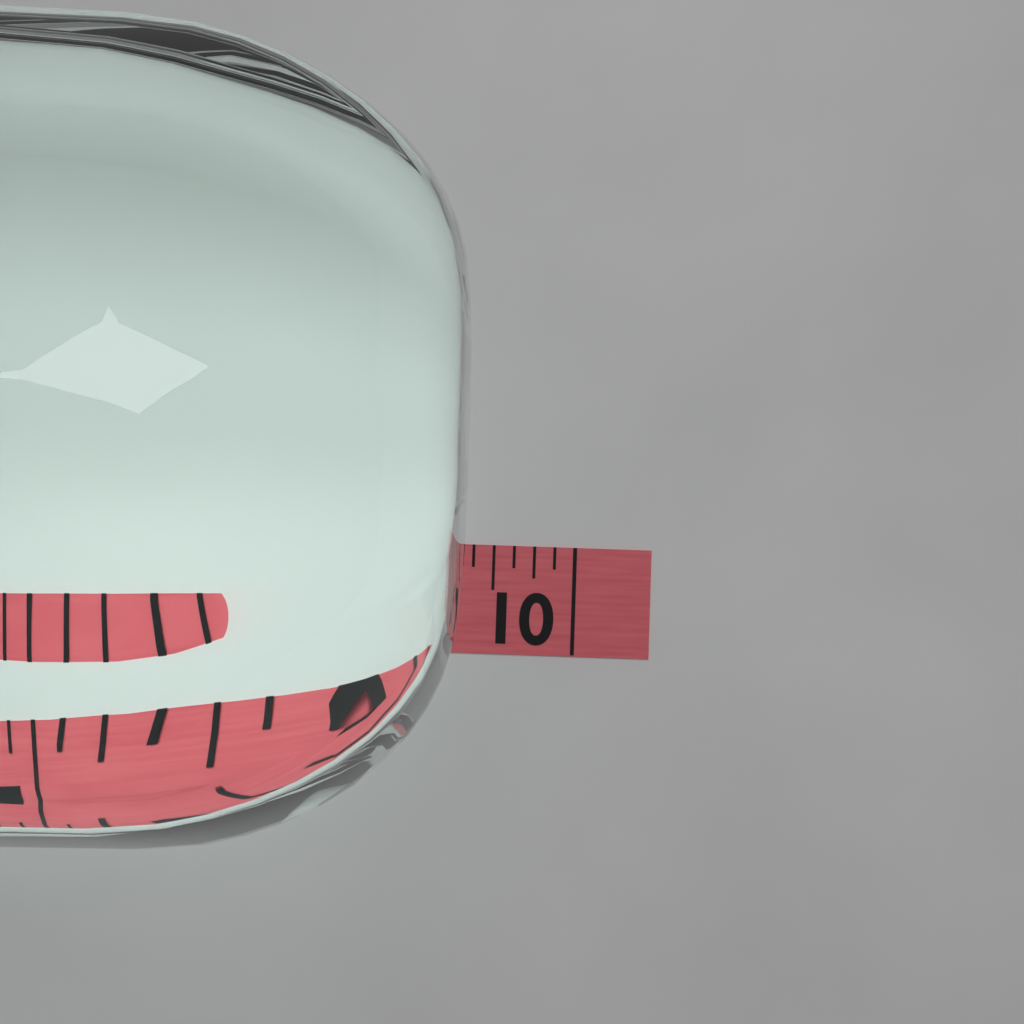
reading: 9.375 (no unit)
